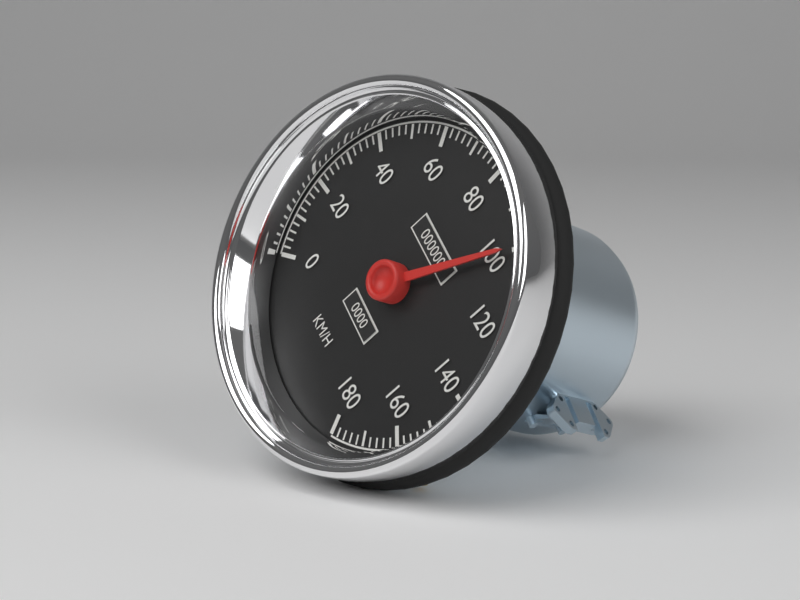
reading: 100 km/h
